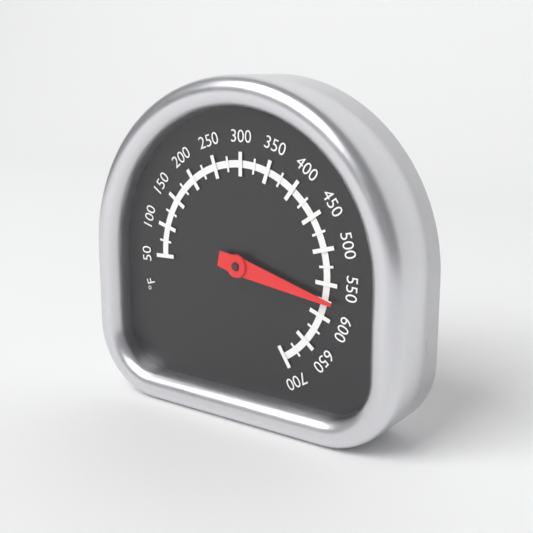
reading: 575 °F
